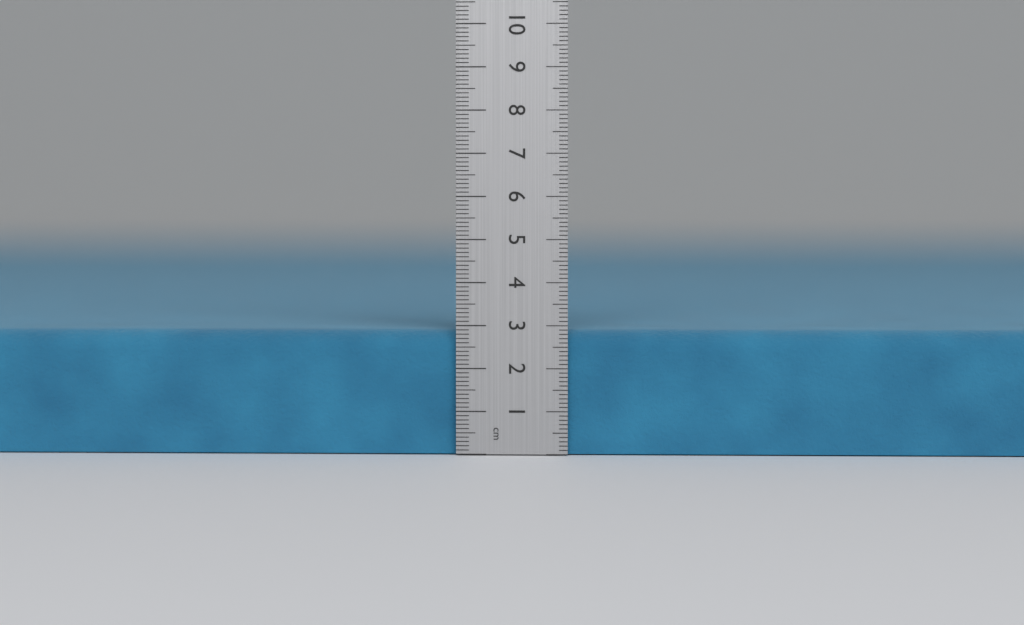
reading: 2.9 cm
